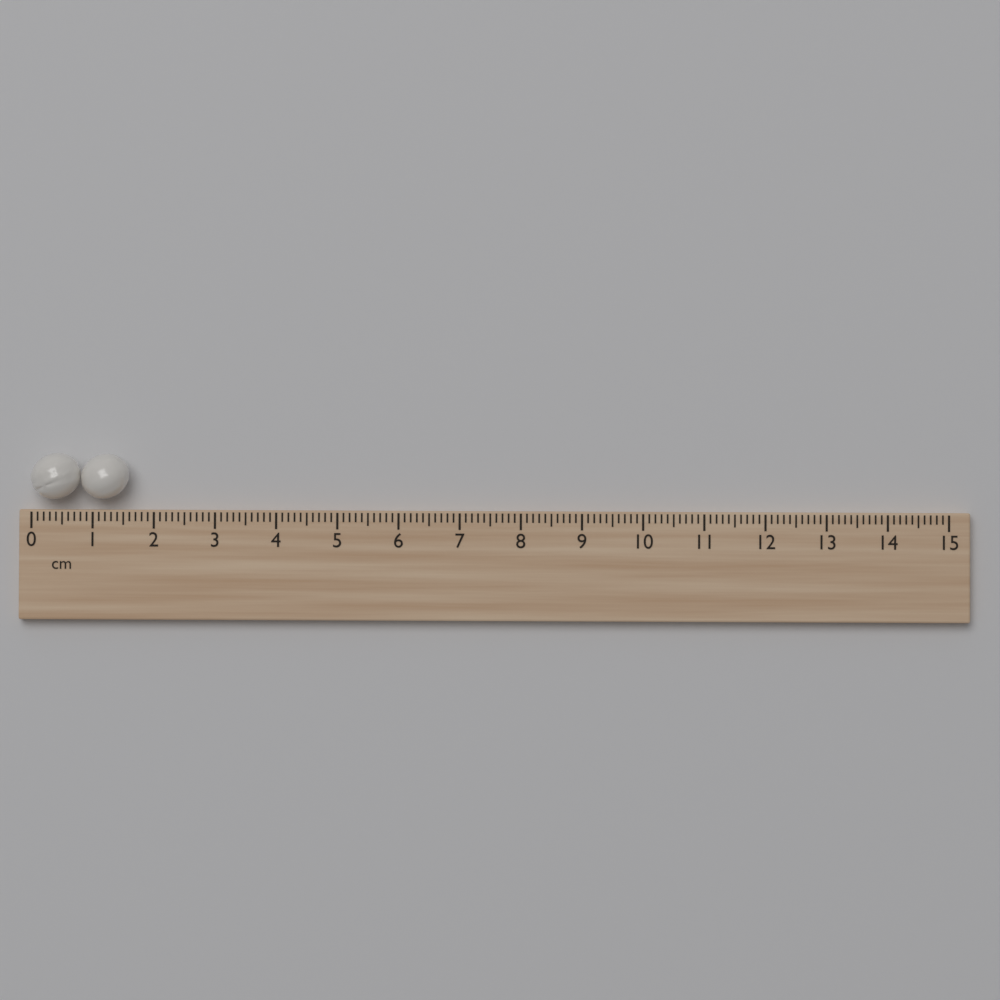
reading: 1.6 cm
